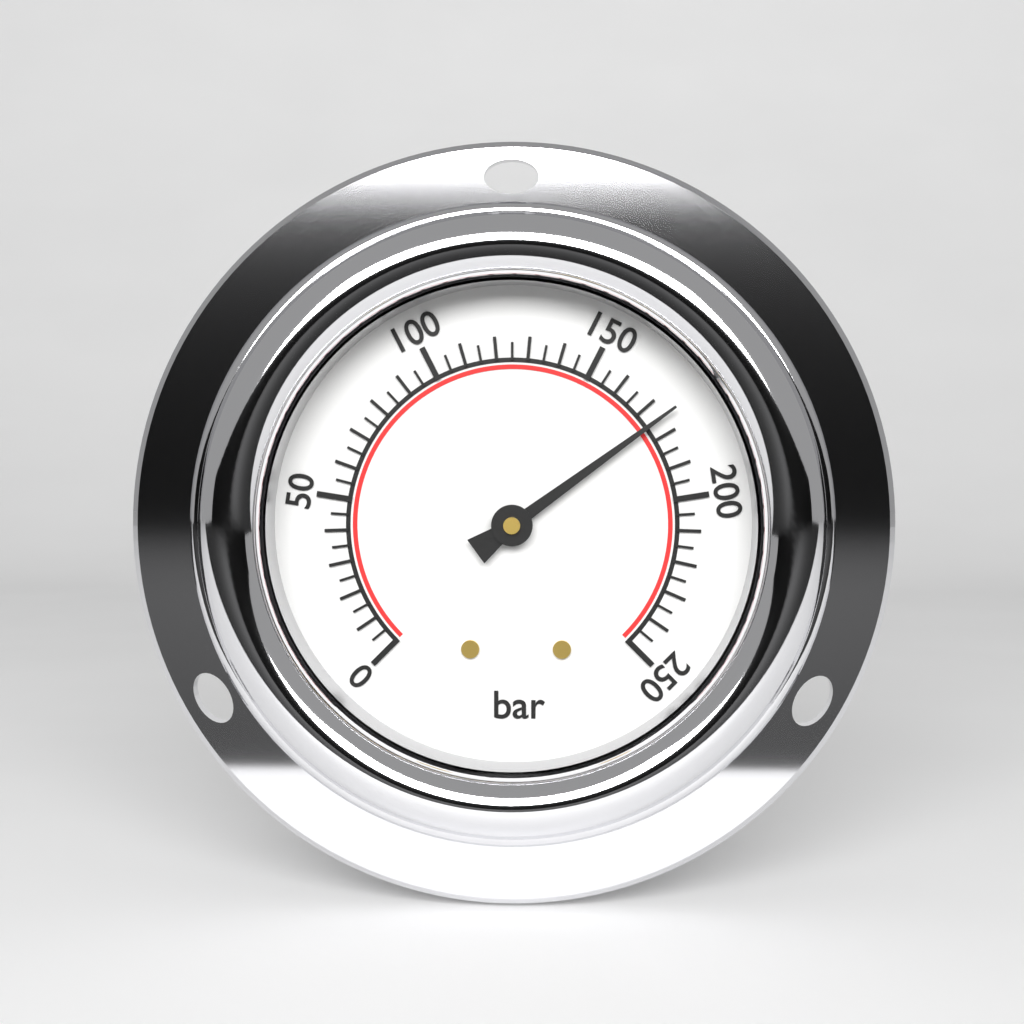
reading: 175 bar
